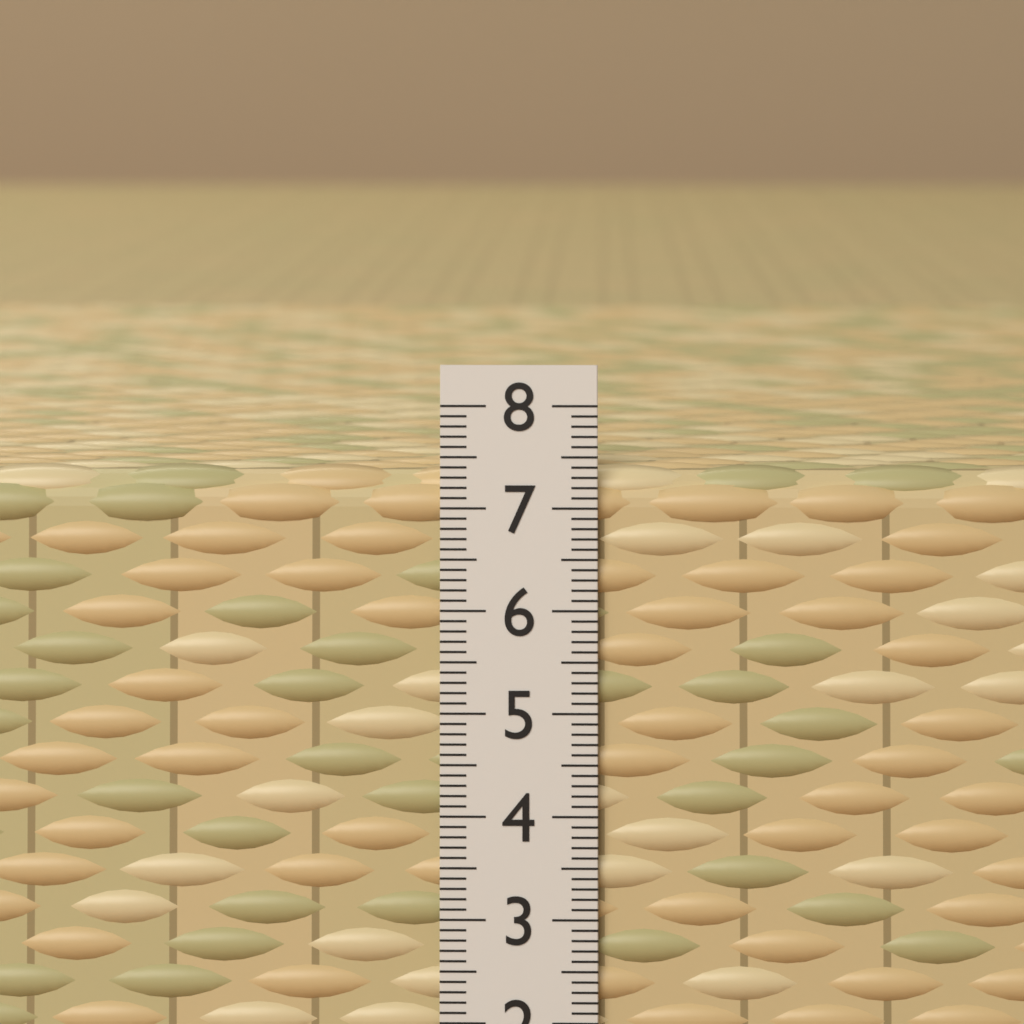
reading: 7.4 (no unit)
